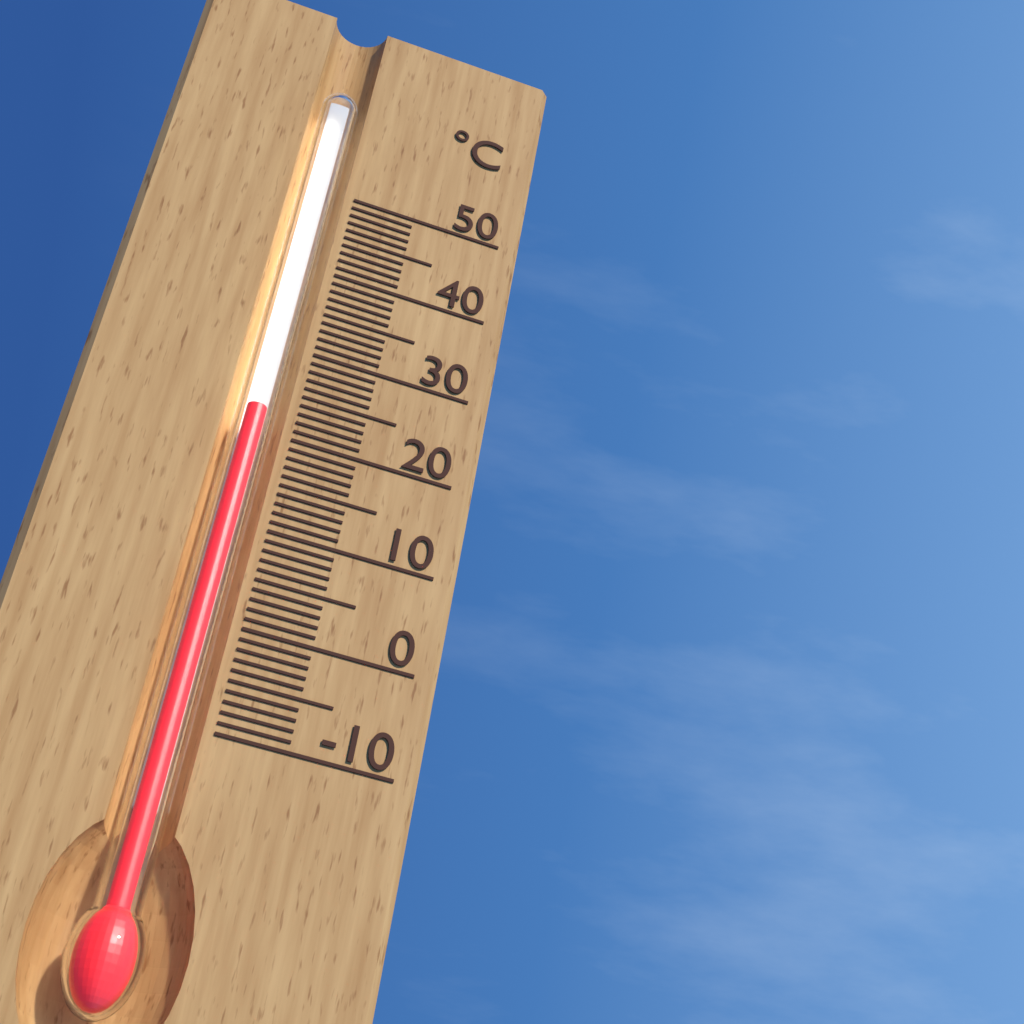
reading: 22 °C
